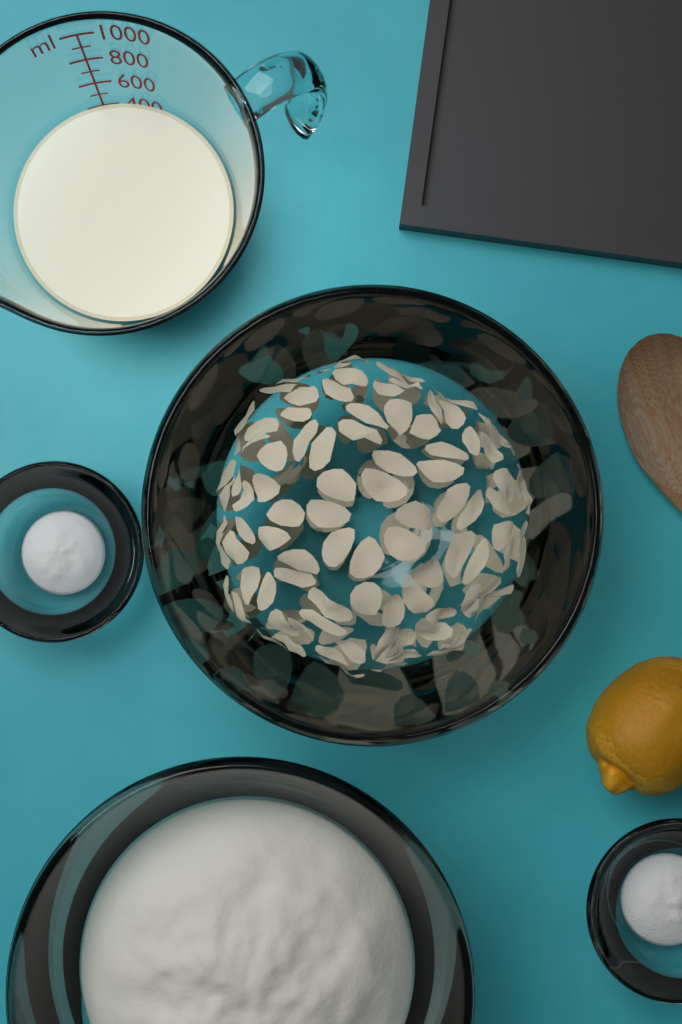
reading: 400 ml
